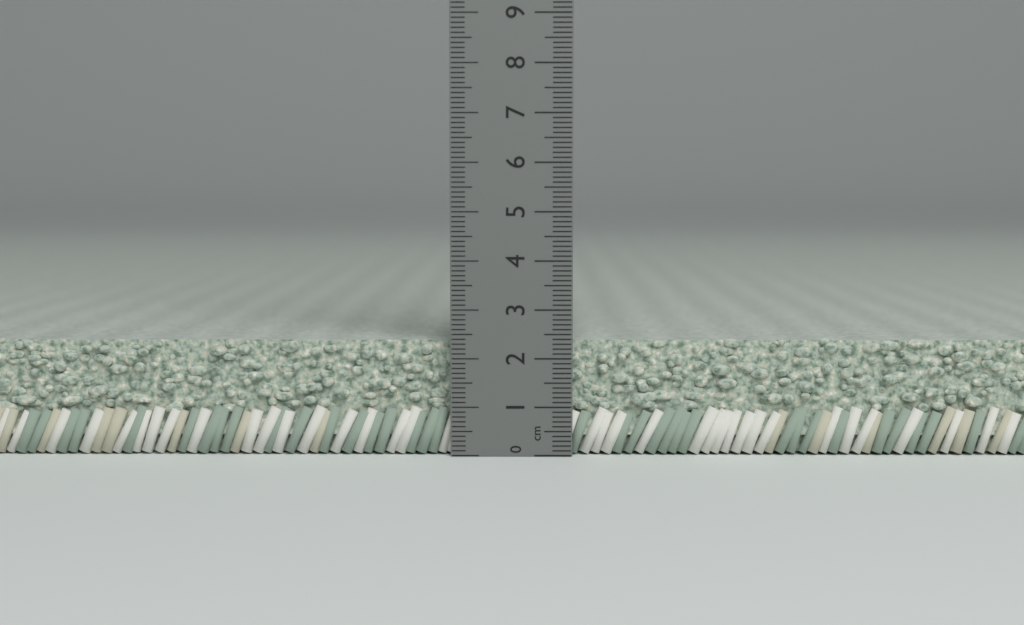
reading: 2.4 cm
